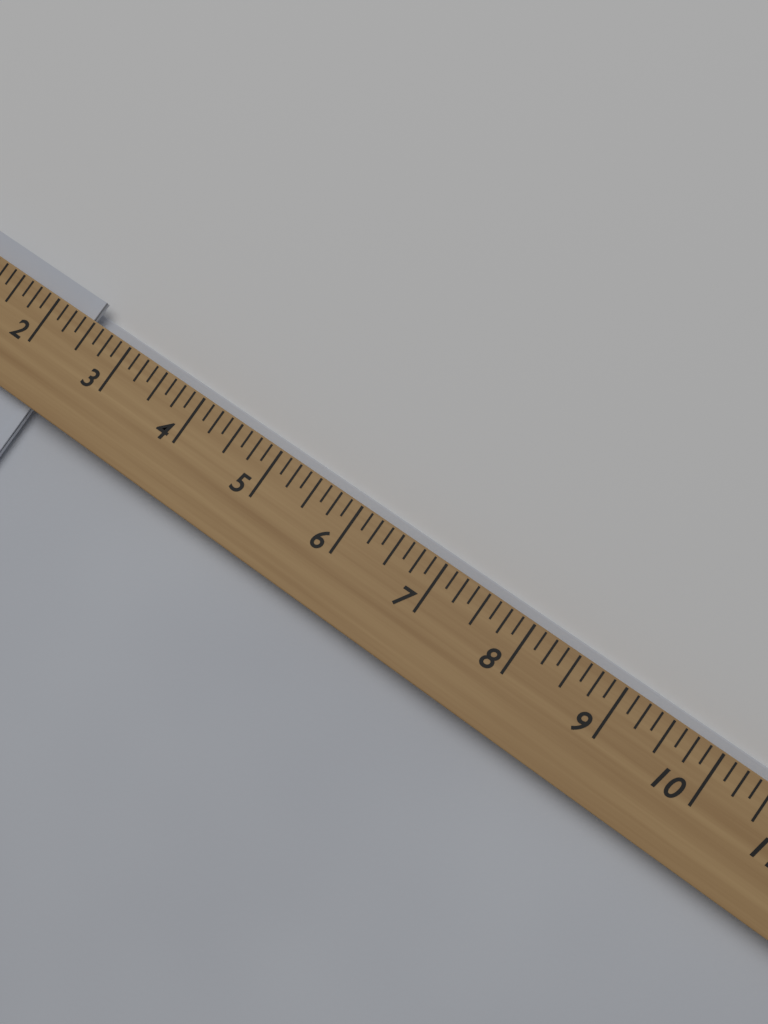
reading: 2.375 (no unit)
